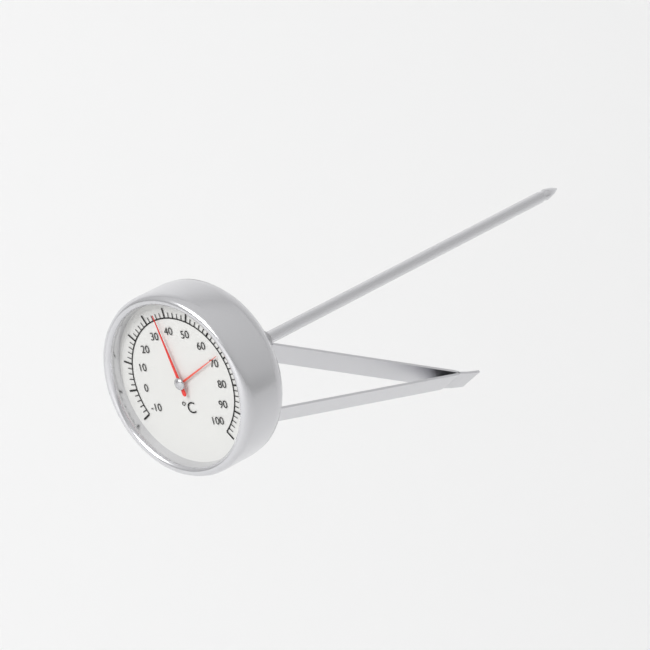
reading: 36 °C
